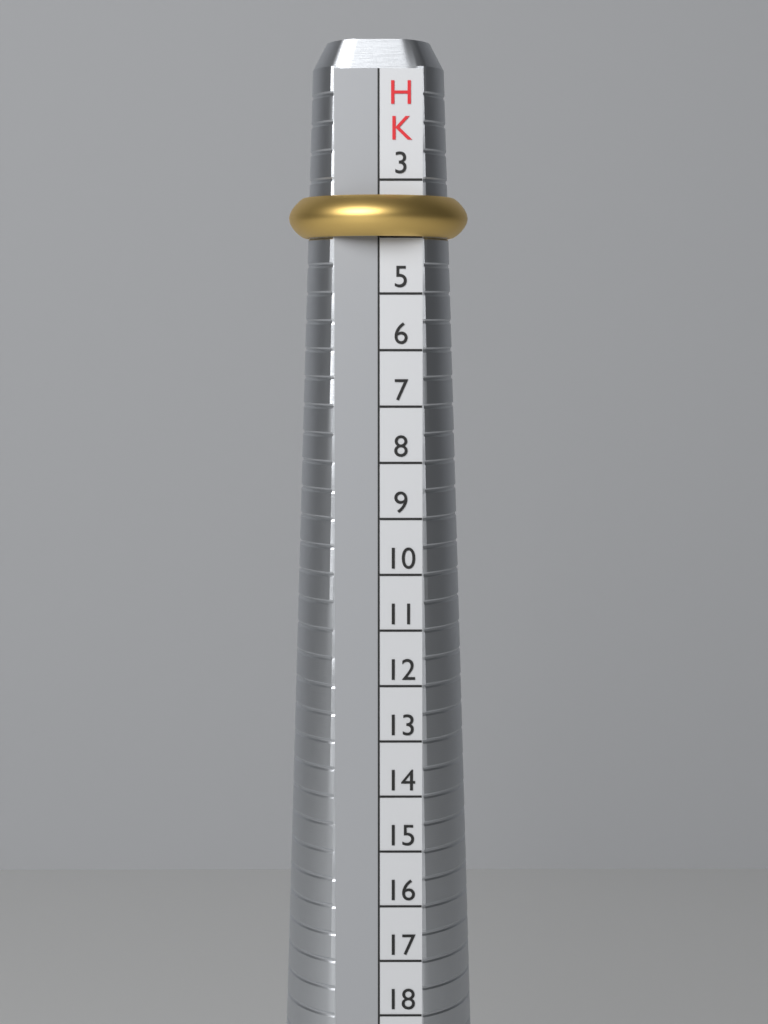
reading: 4 HK
